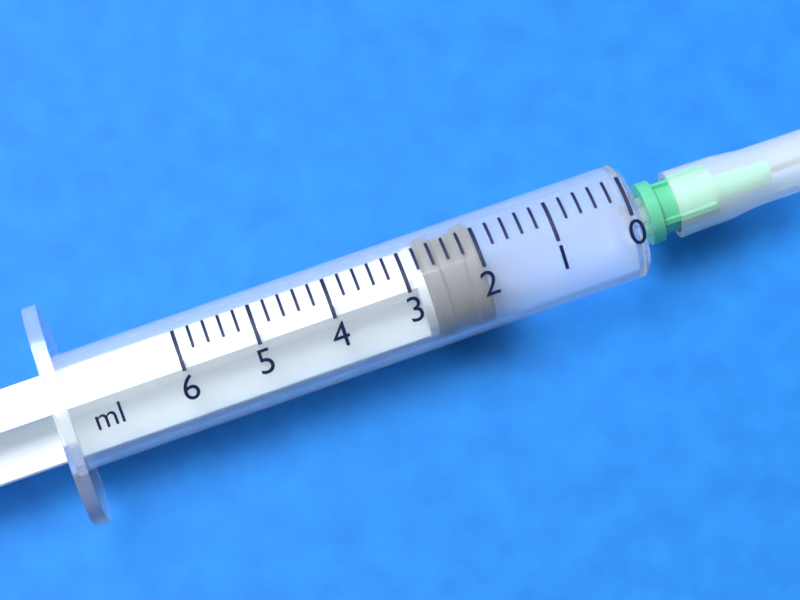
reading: 2.0 ml
